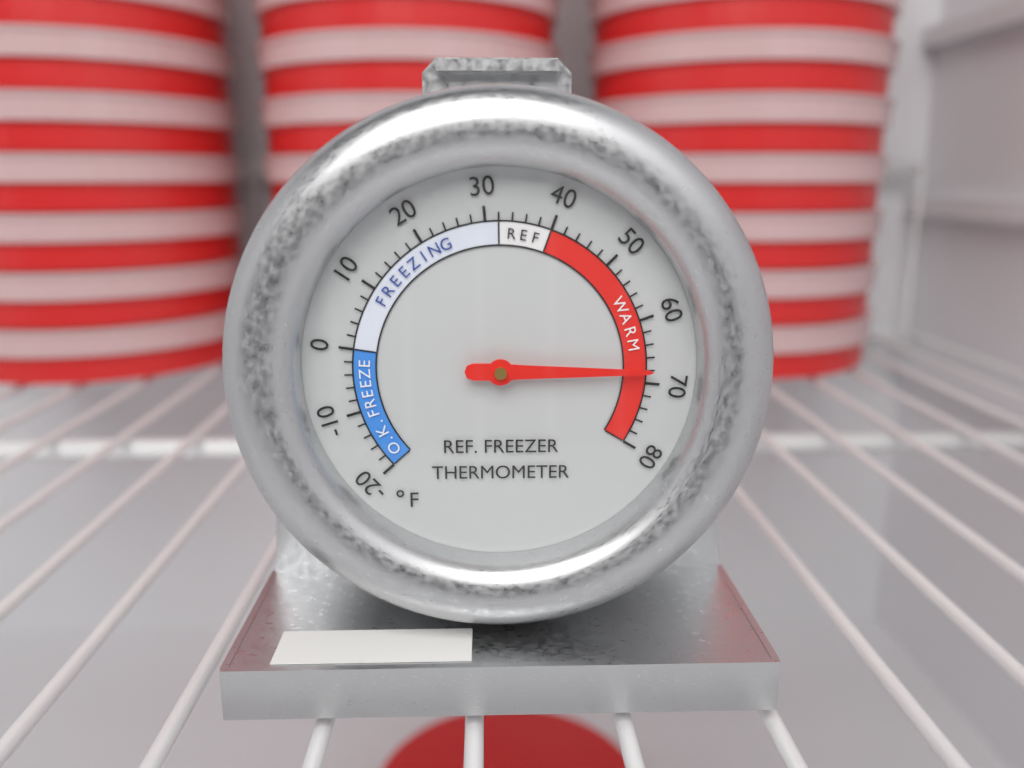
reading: 68 °F
